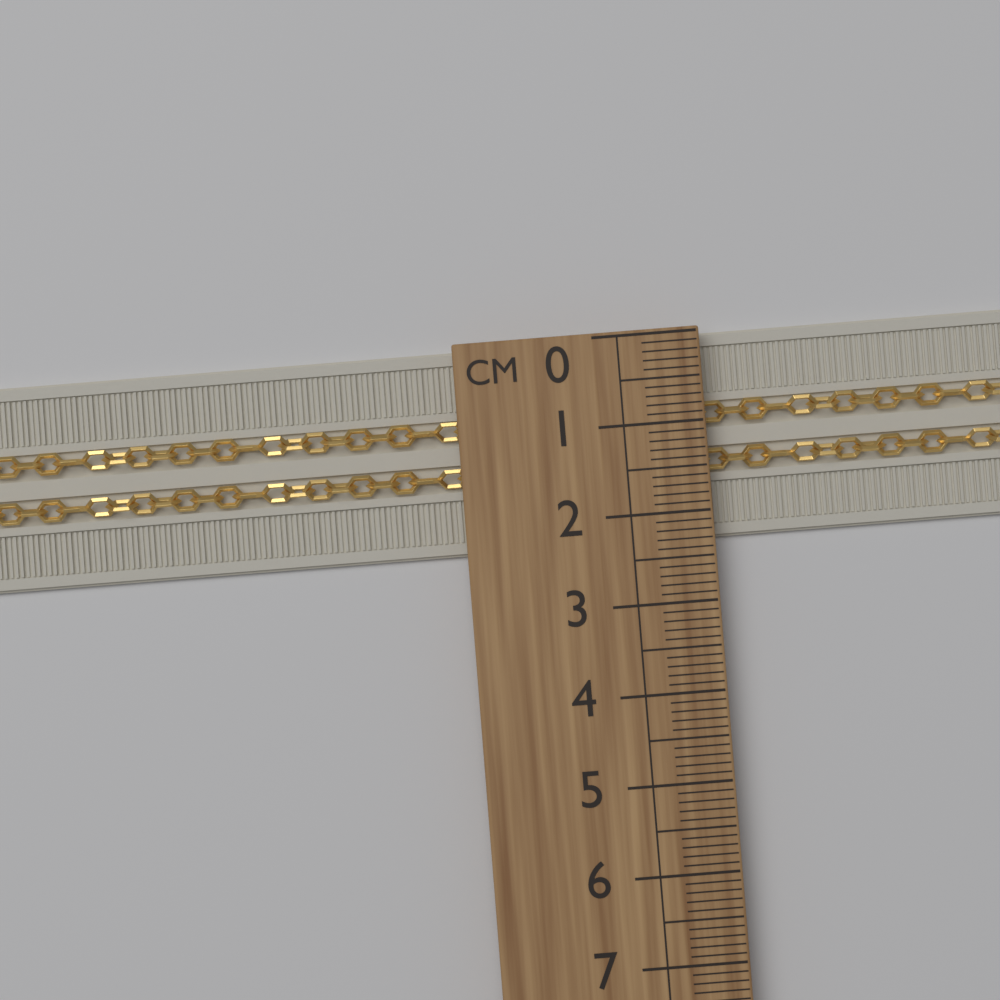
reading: 2.3 cm
